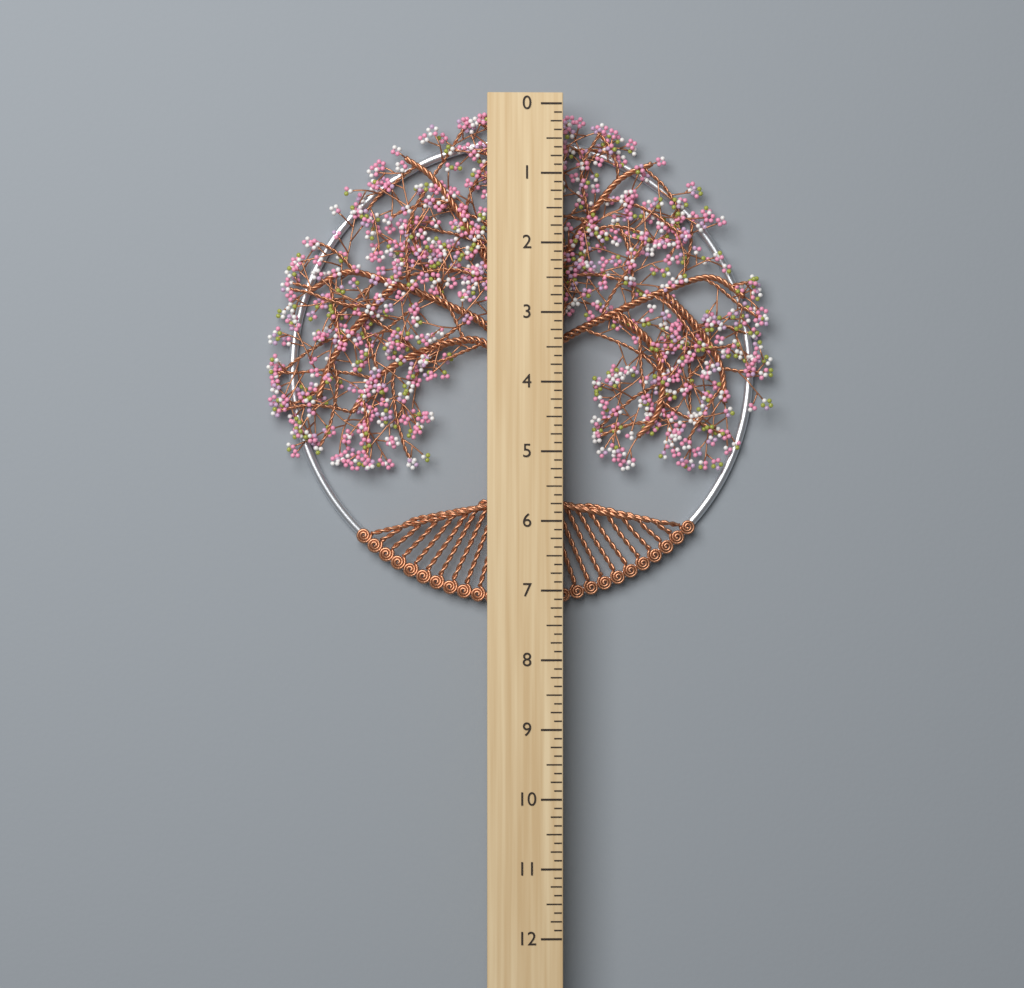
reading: 7.250 (no unit)
